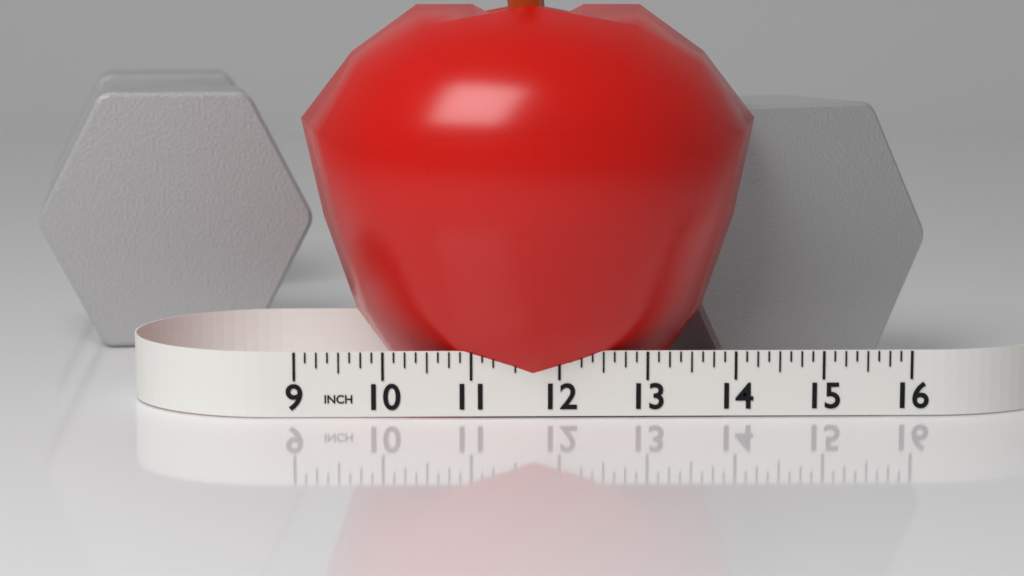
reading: 14.375 in
